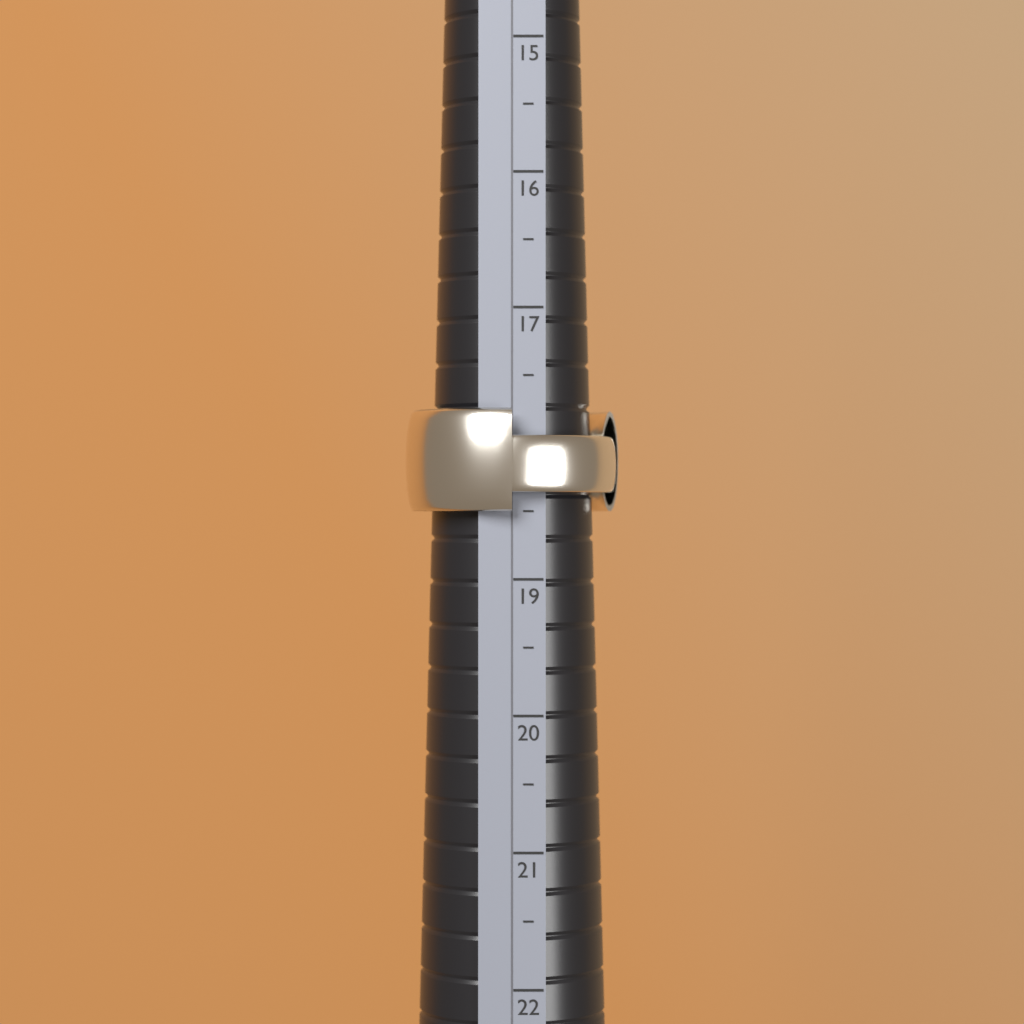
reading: 18.5 (no unit)
